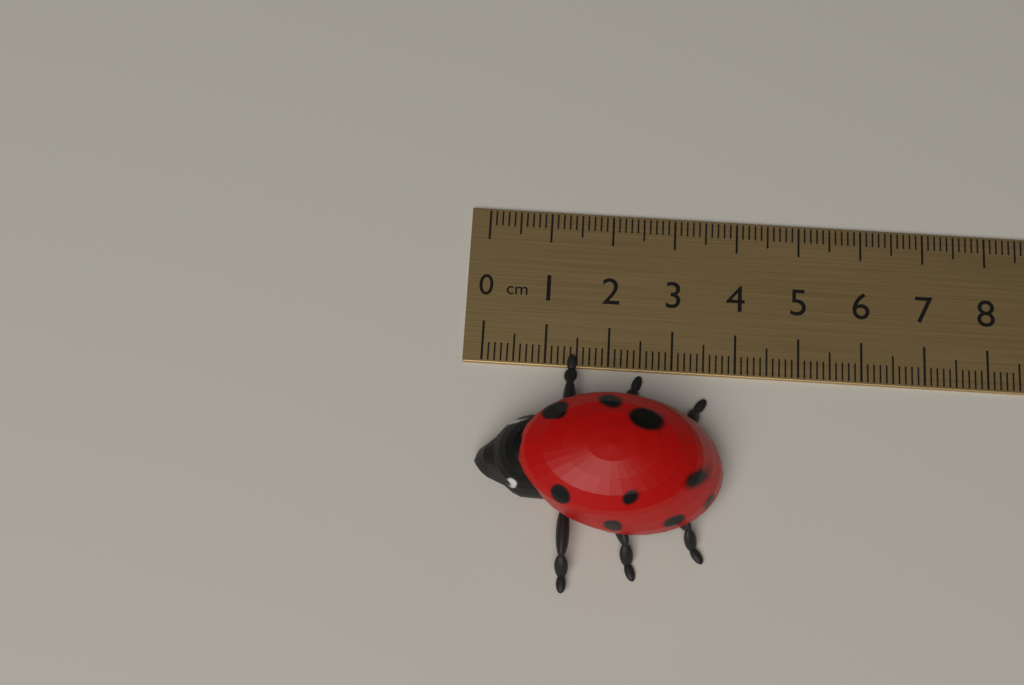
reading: 3.8 cm
